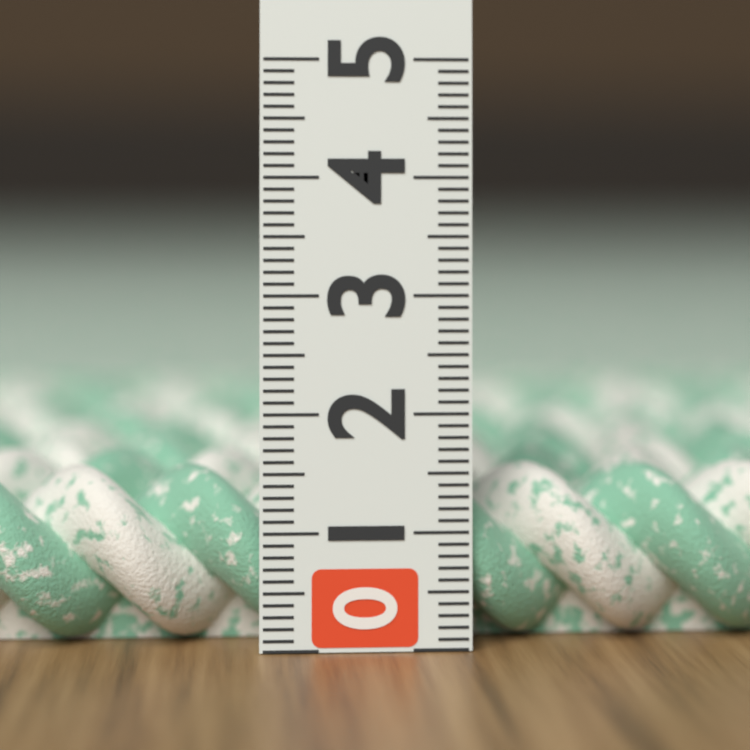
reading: 1.5 (no unit)
